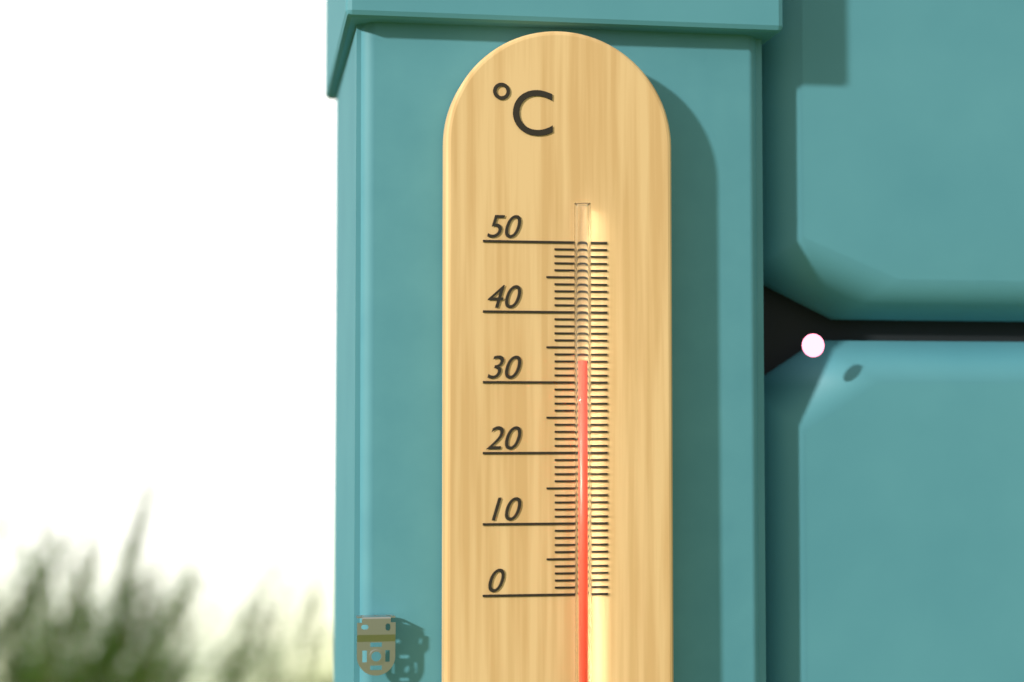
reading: 33 °C
